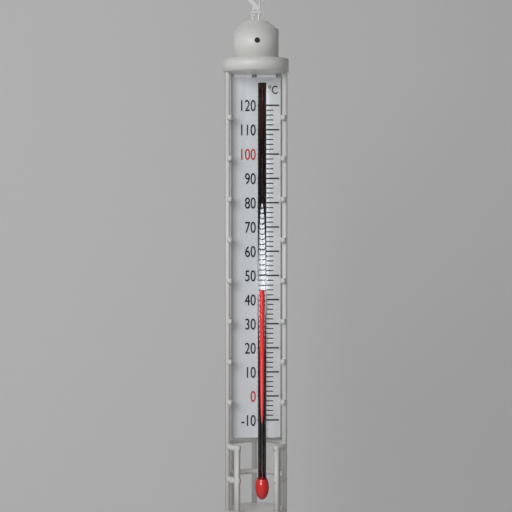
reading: 44 °C
